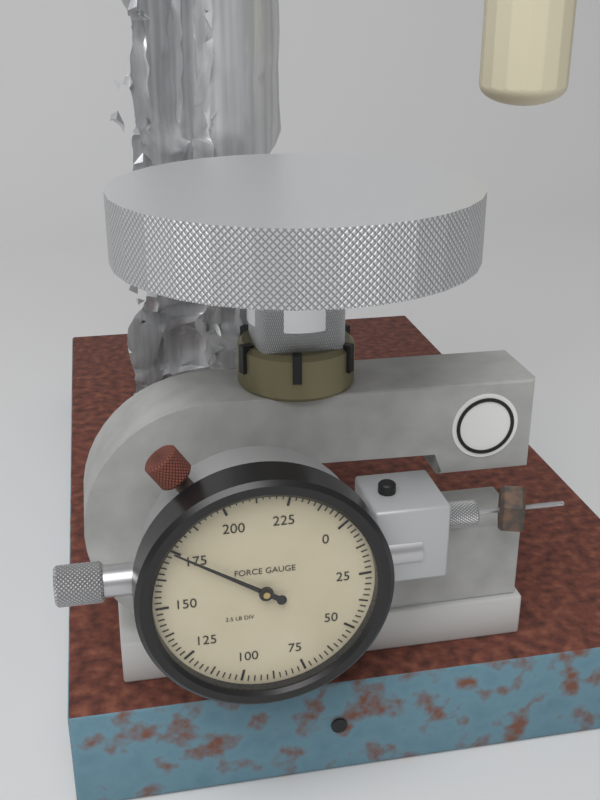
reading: 175.0 lb
